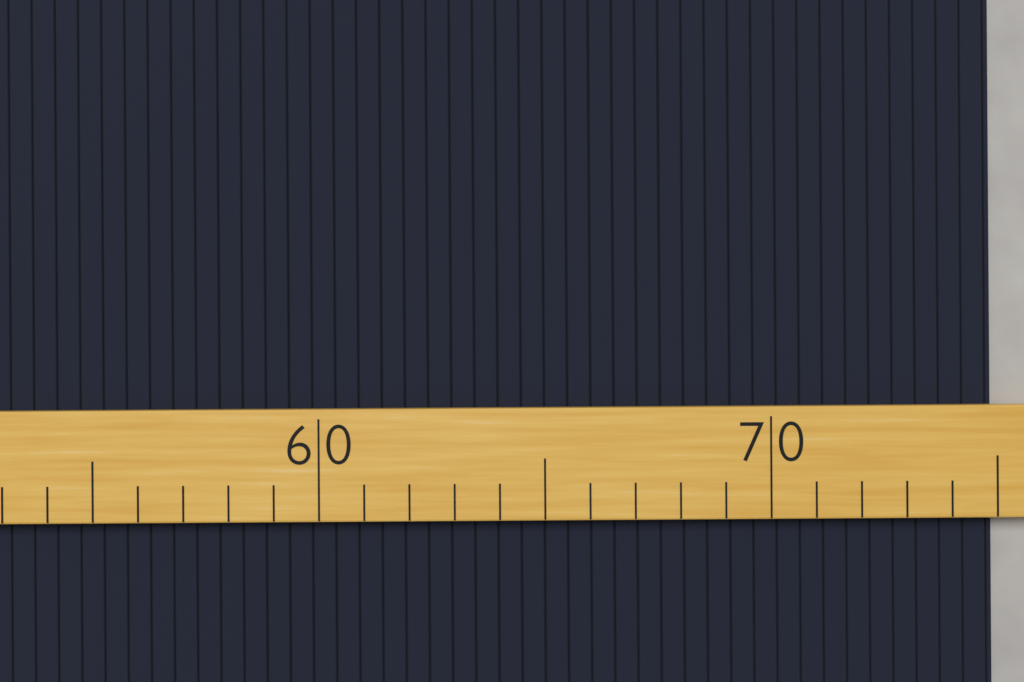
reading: 75 (no unit)
